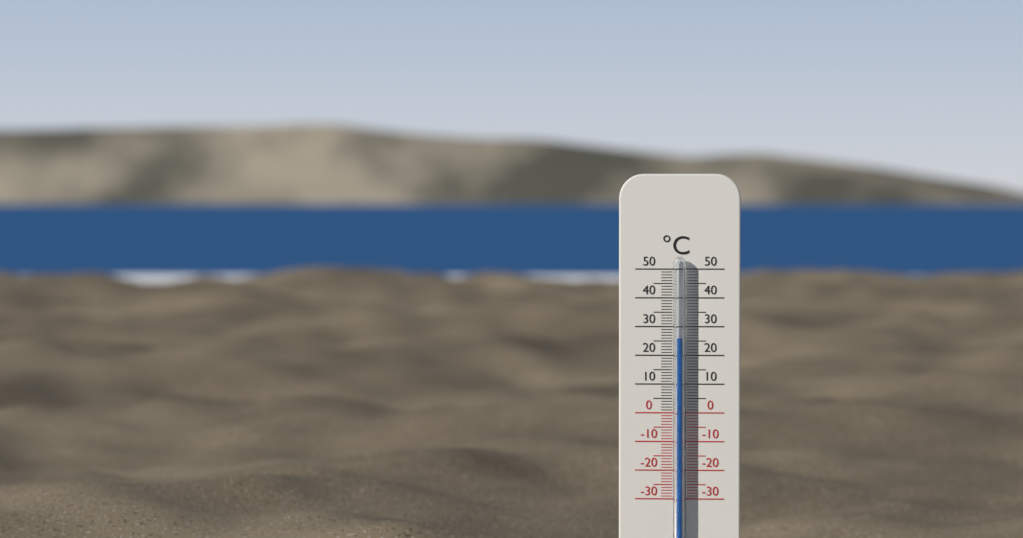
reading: 26 °C
